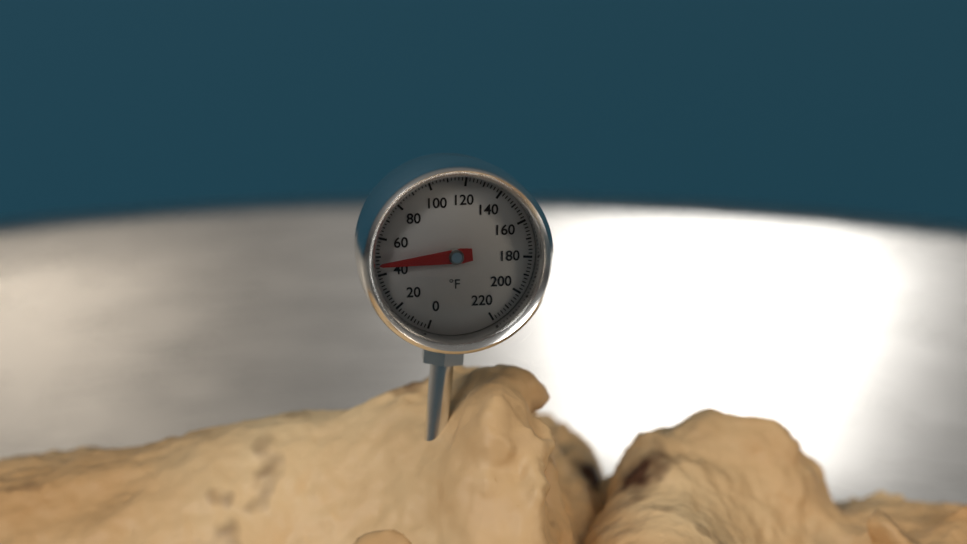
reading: 46 °F
